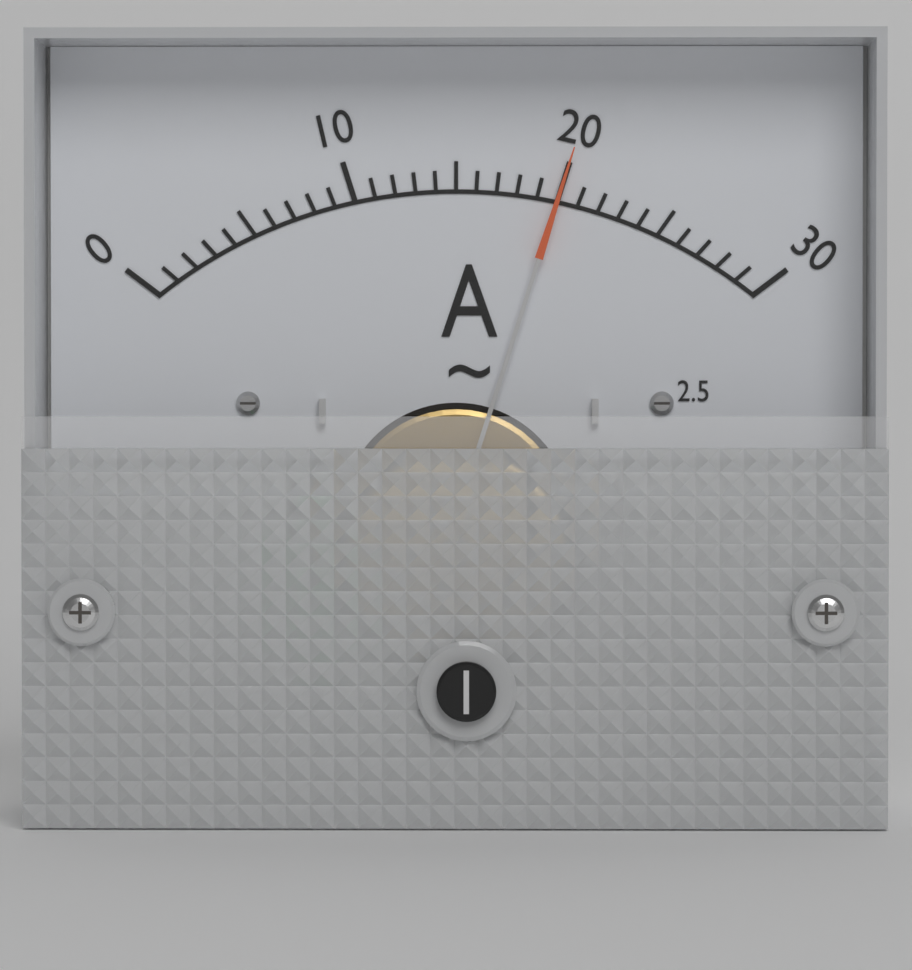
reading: 20 A
